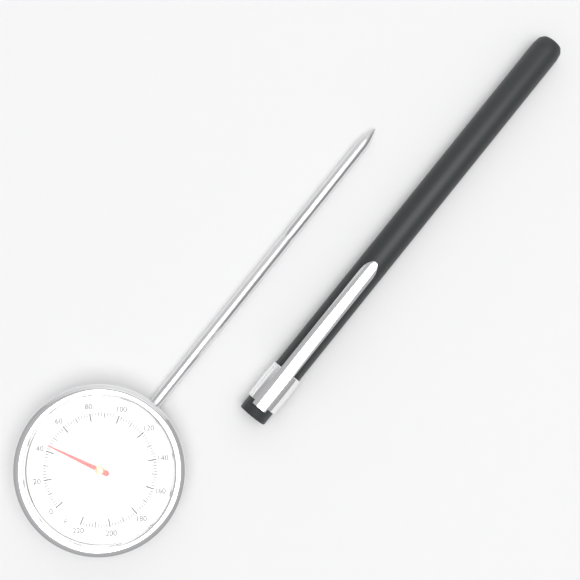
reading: 44 °F
